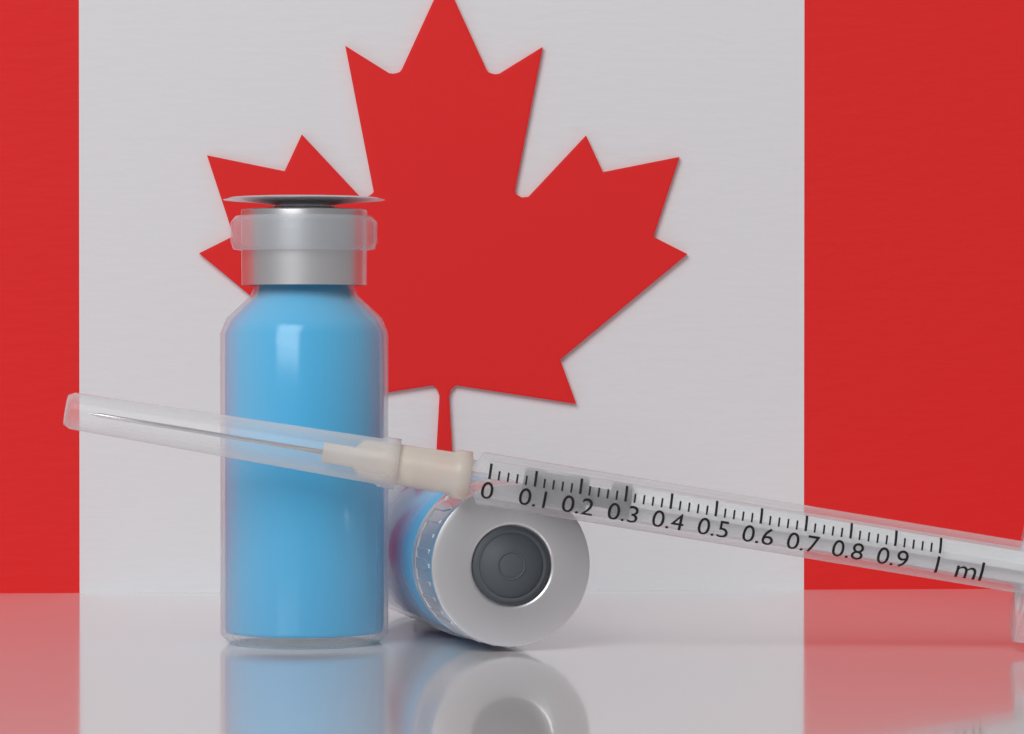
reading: 0.08 ml
